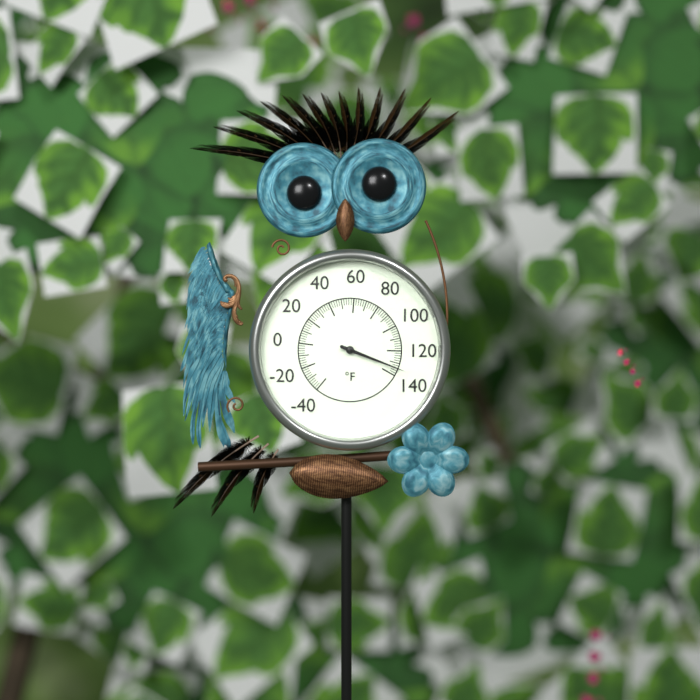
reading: 134 °F
